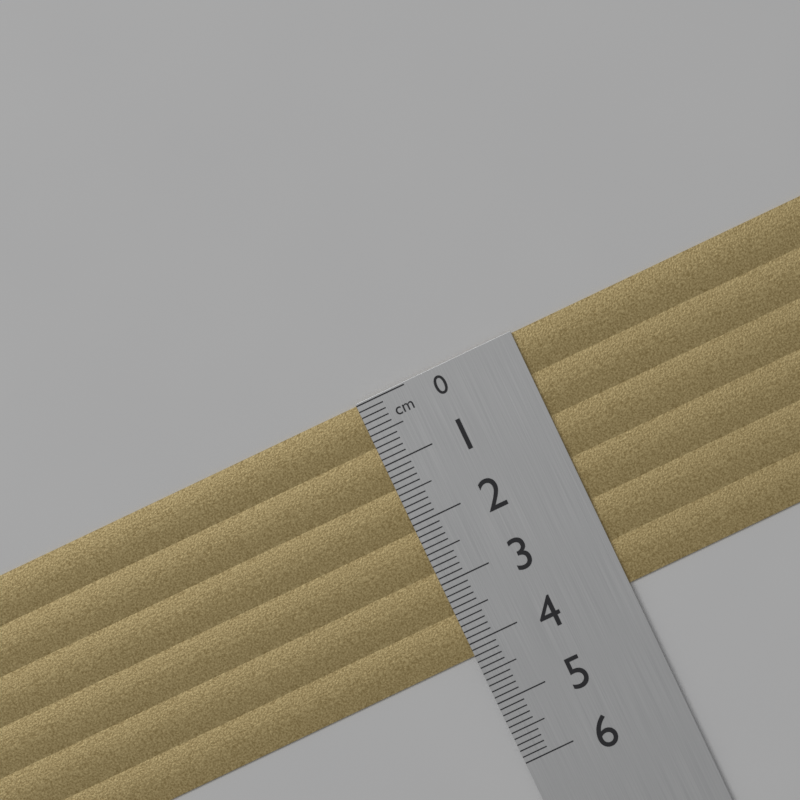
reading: 4.2 cm
